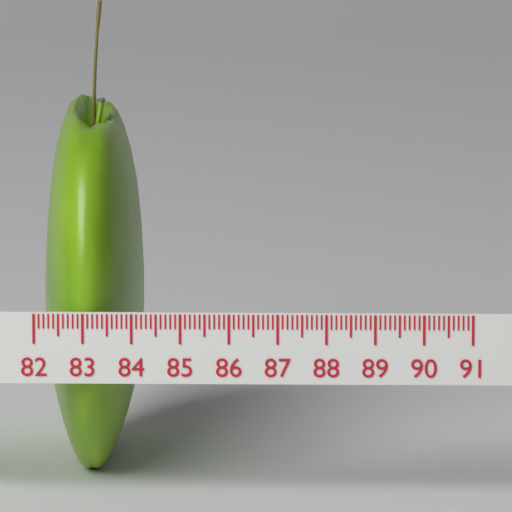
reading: 84.1 (no unit)
